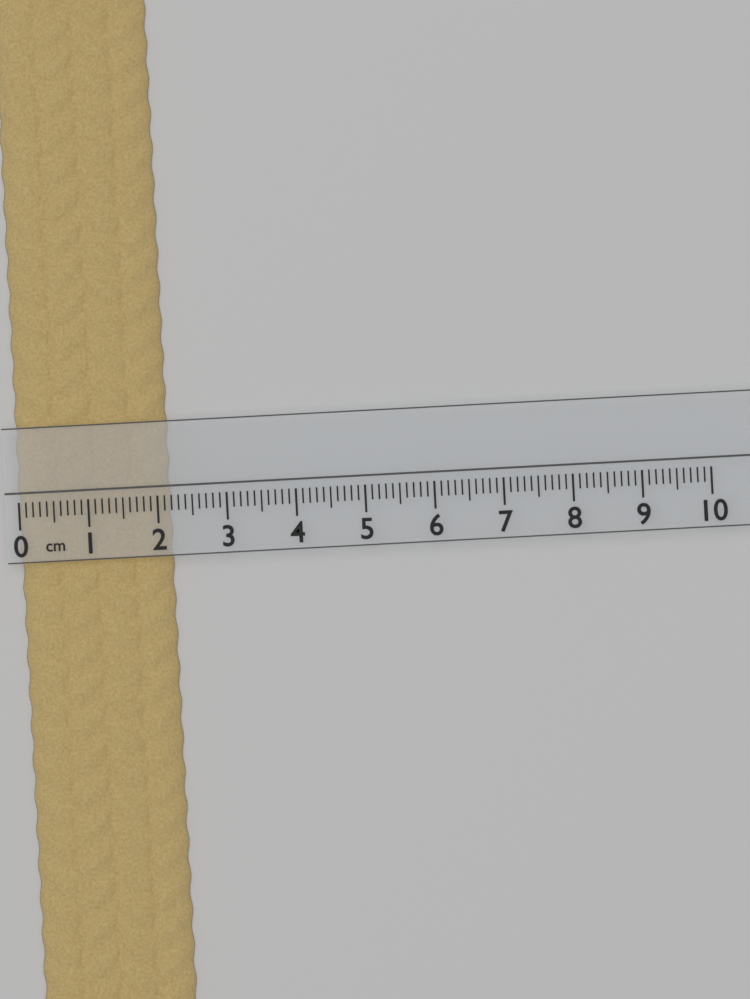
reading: 2.2 cm
